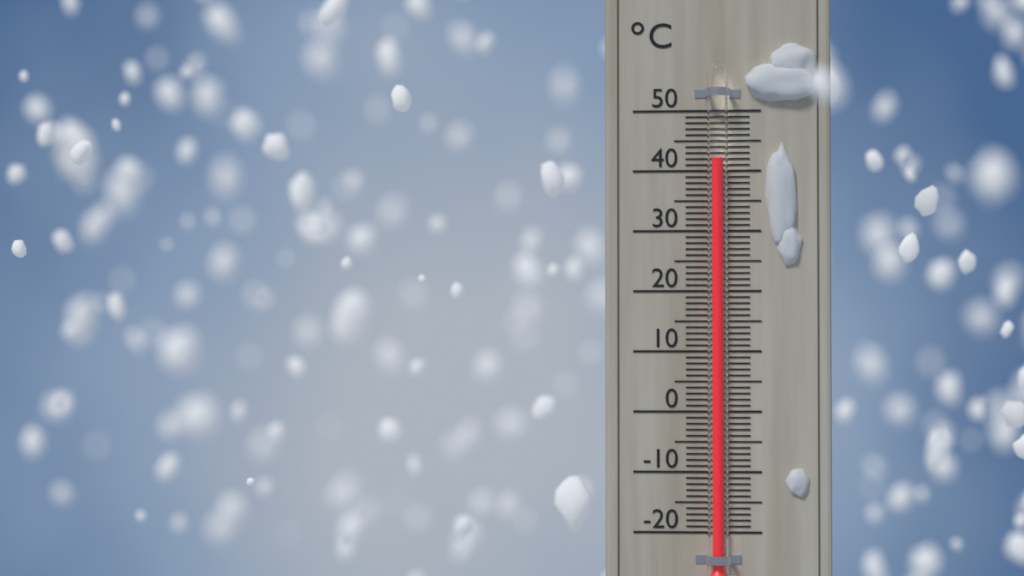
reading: 42 °C
